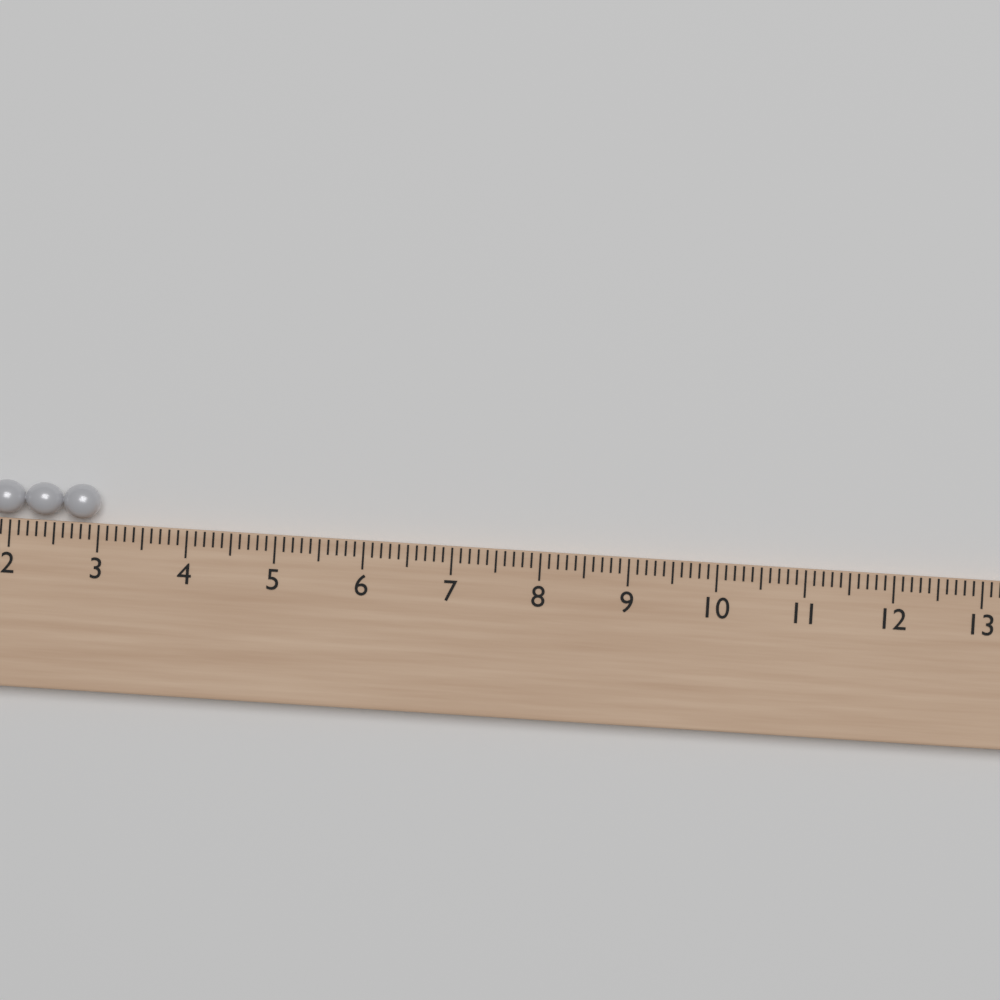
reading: 3.0 (no unit)
